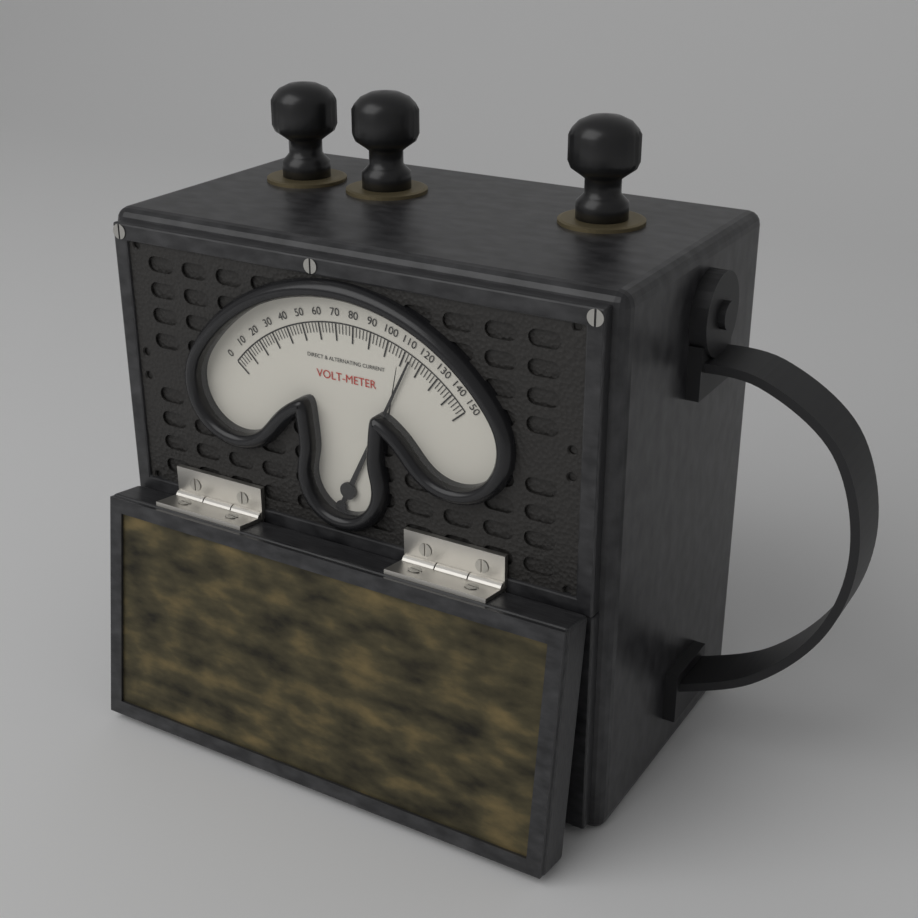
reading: 114 V
